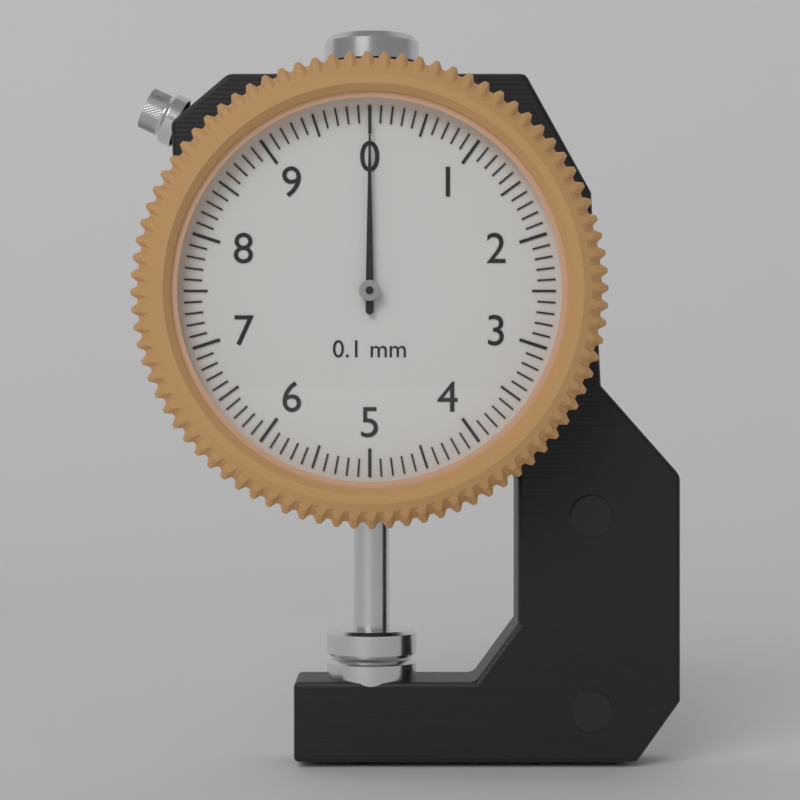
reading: 0.0 mm
